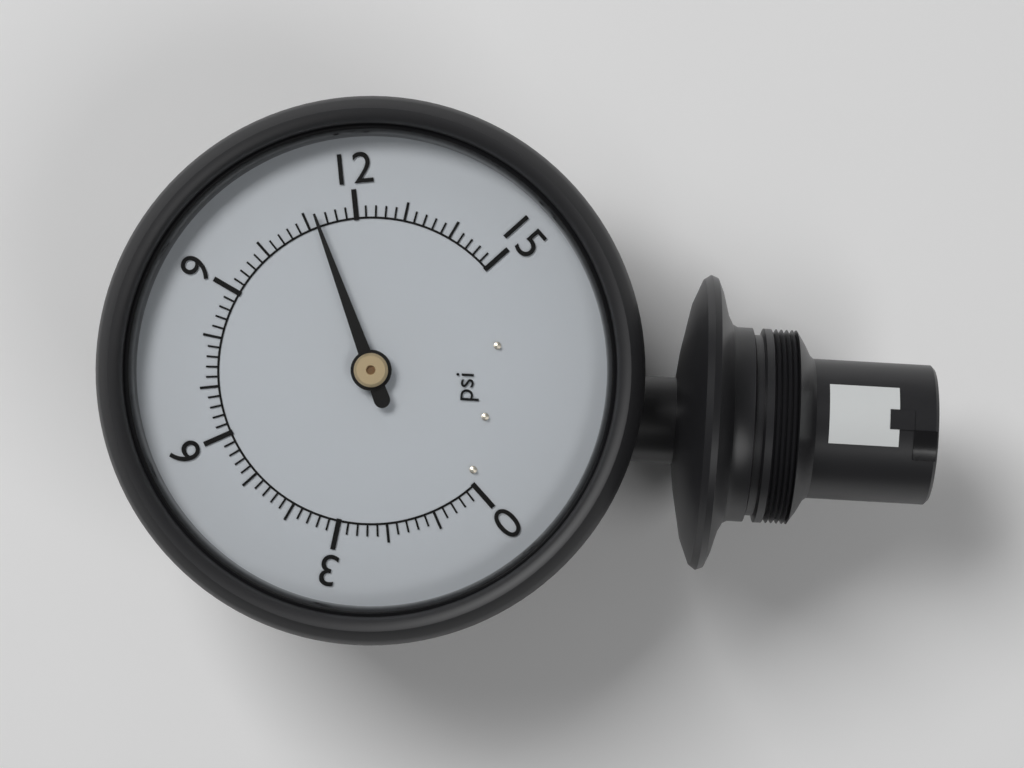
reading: 11.2 psi
